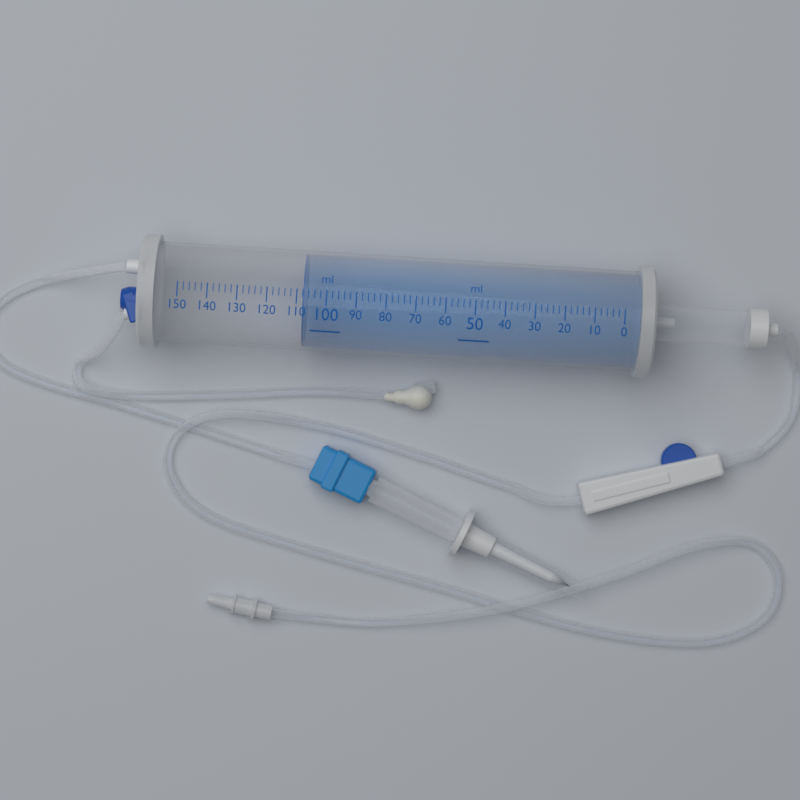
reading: 108 ml
